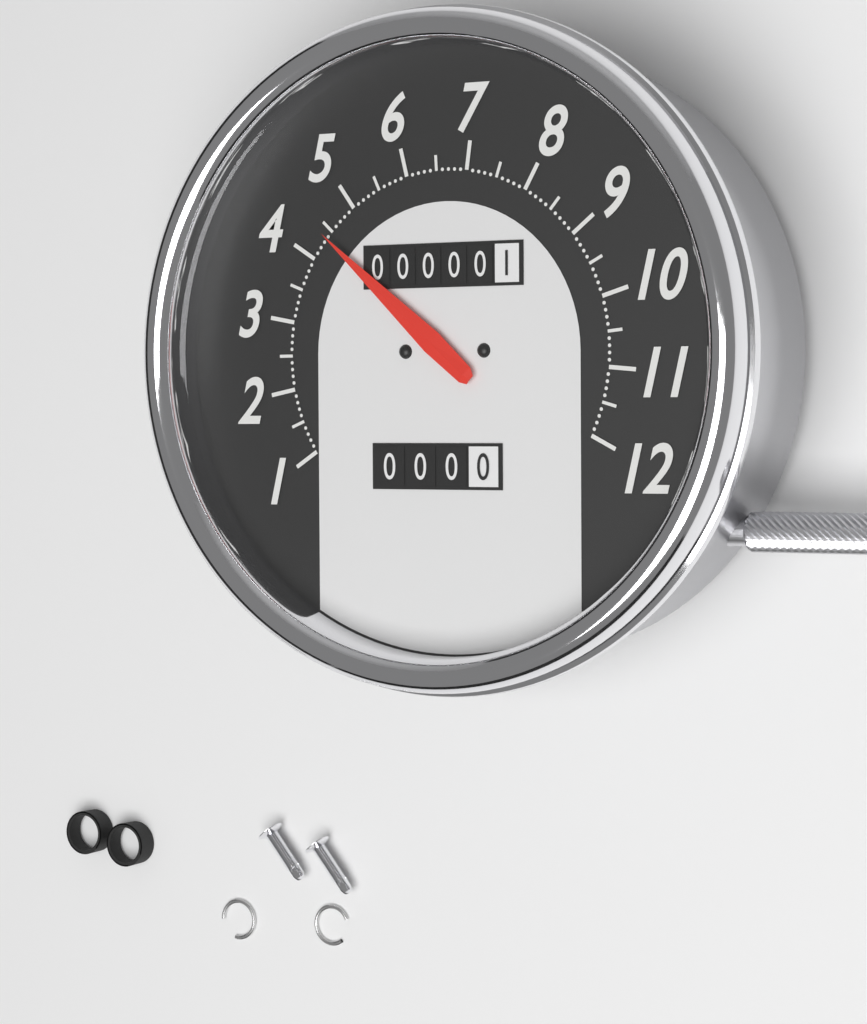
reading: 4.4 (no unit)
